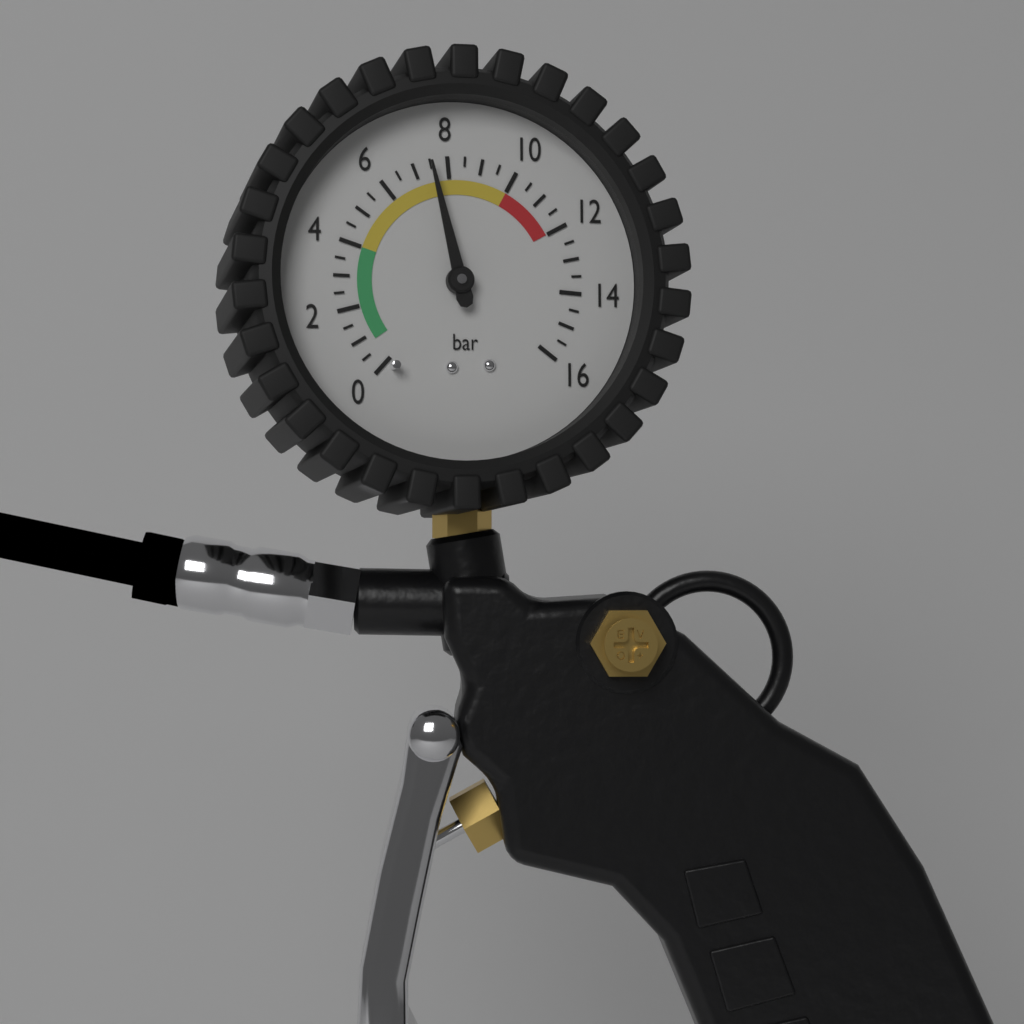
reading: 7.5 bar
